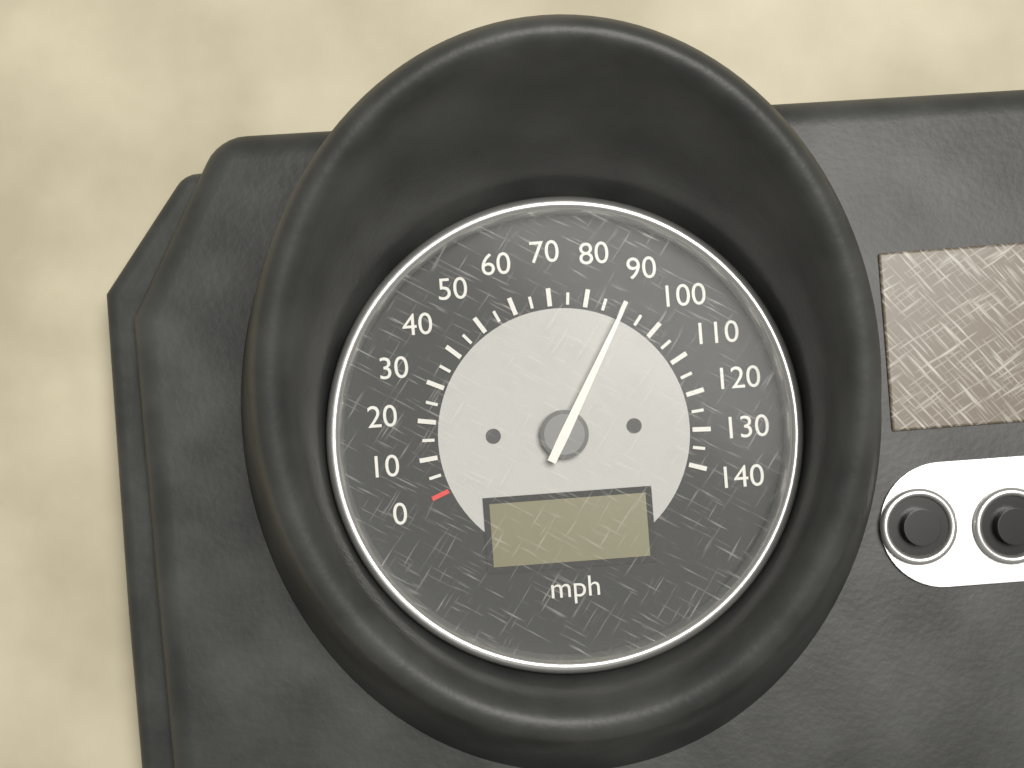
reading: 90 mph
